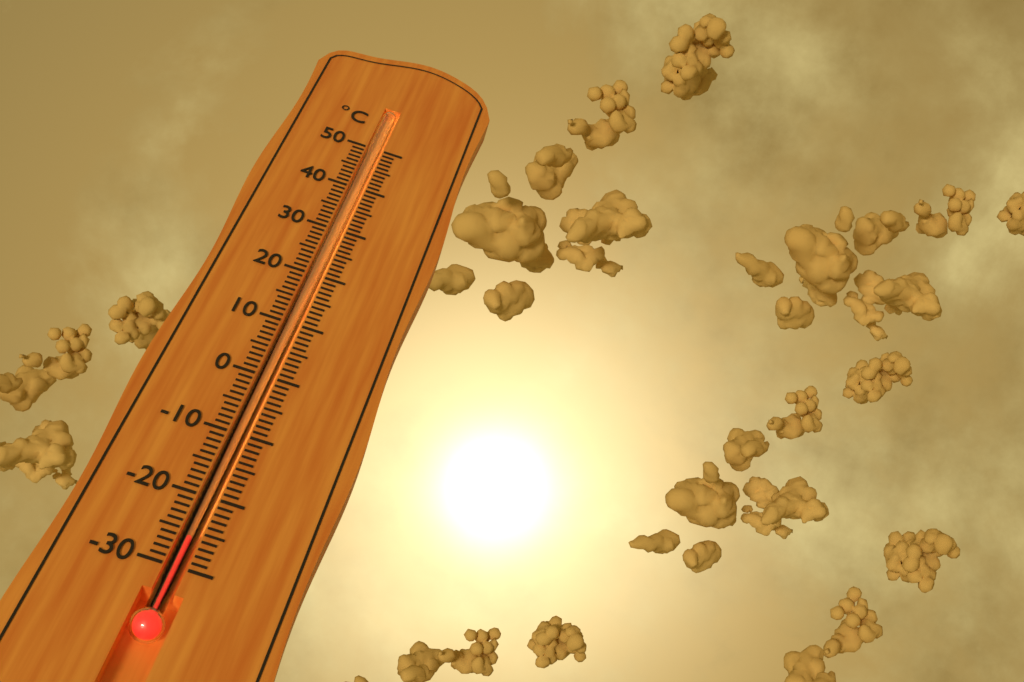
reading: -26 °C
